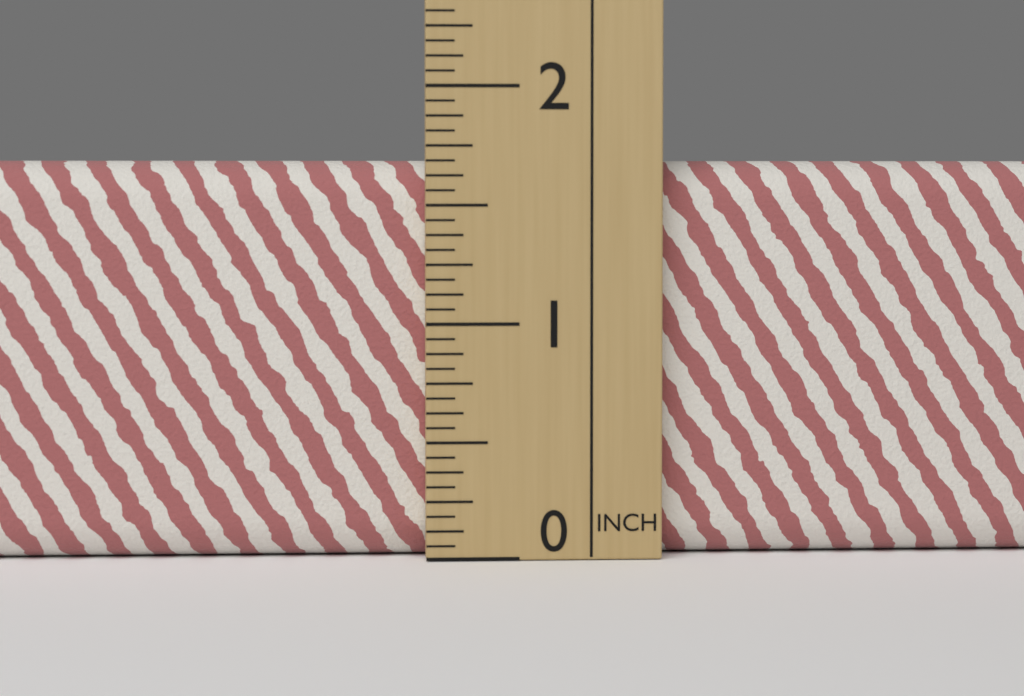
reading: 1.6875 in
